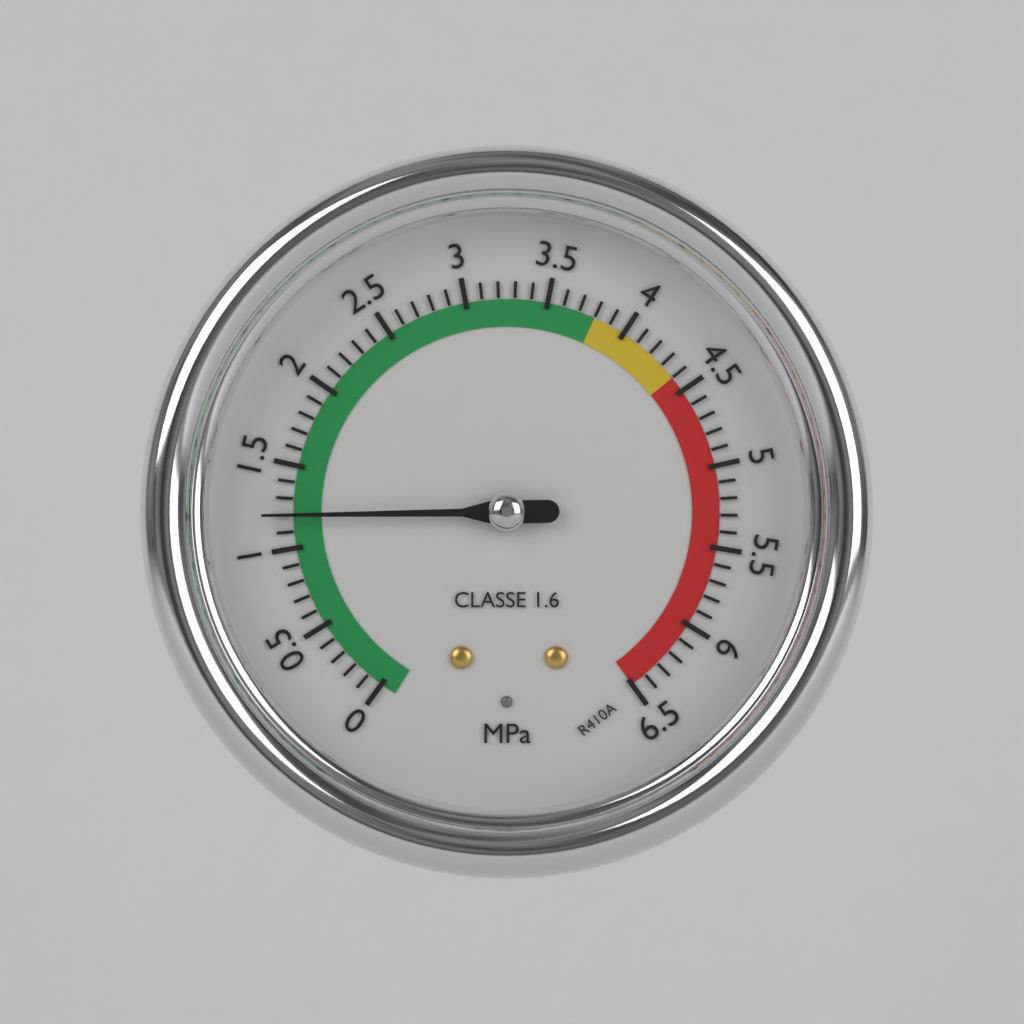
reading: 1.2 MPa
